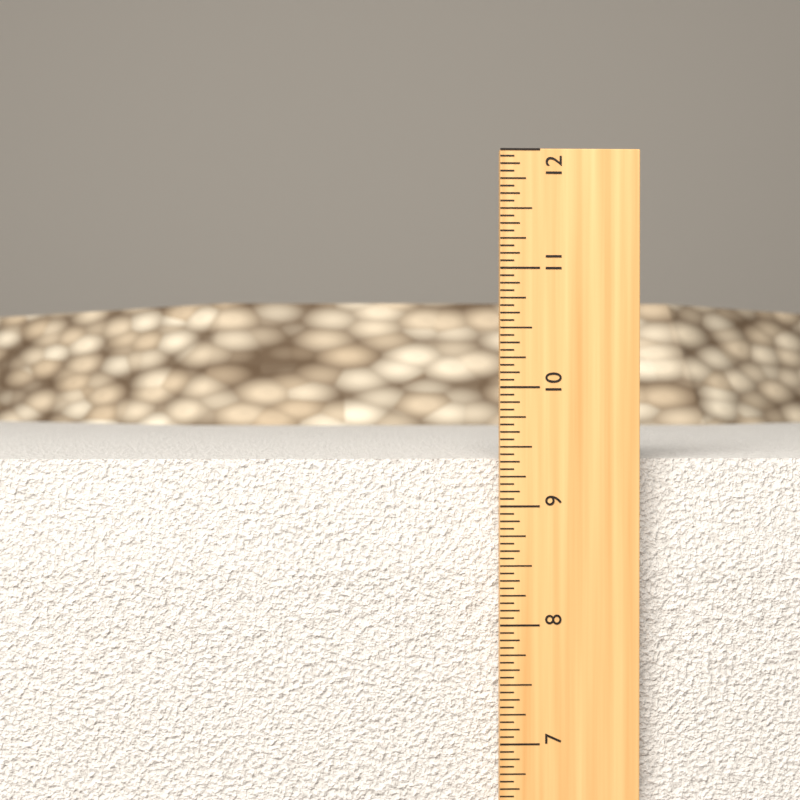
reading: 9.3750 in
